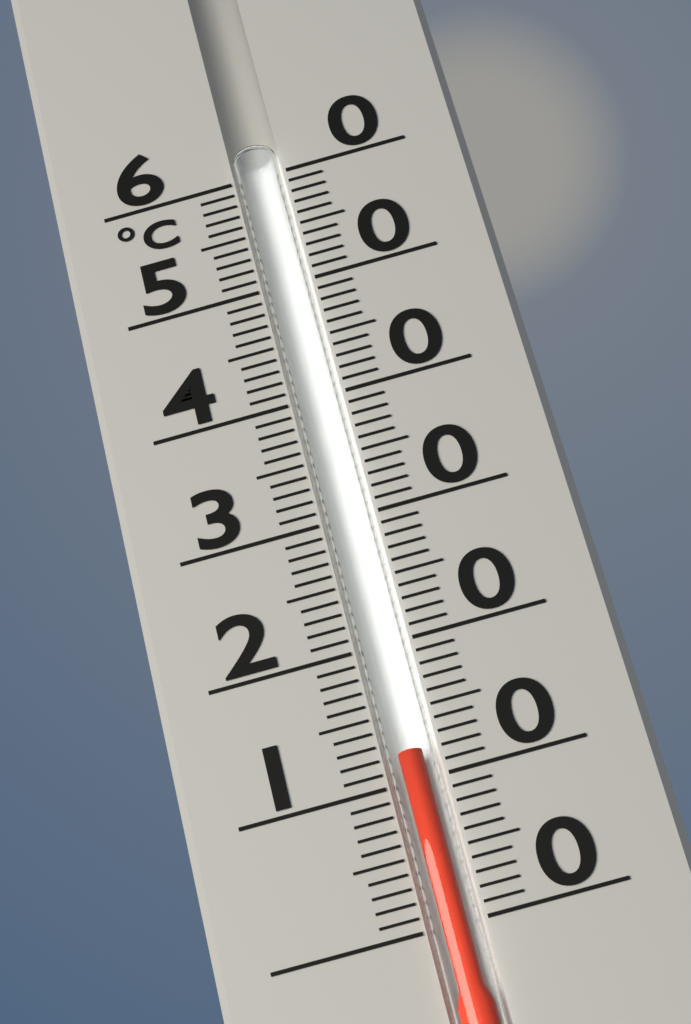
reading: 12 °C
